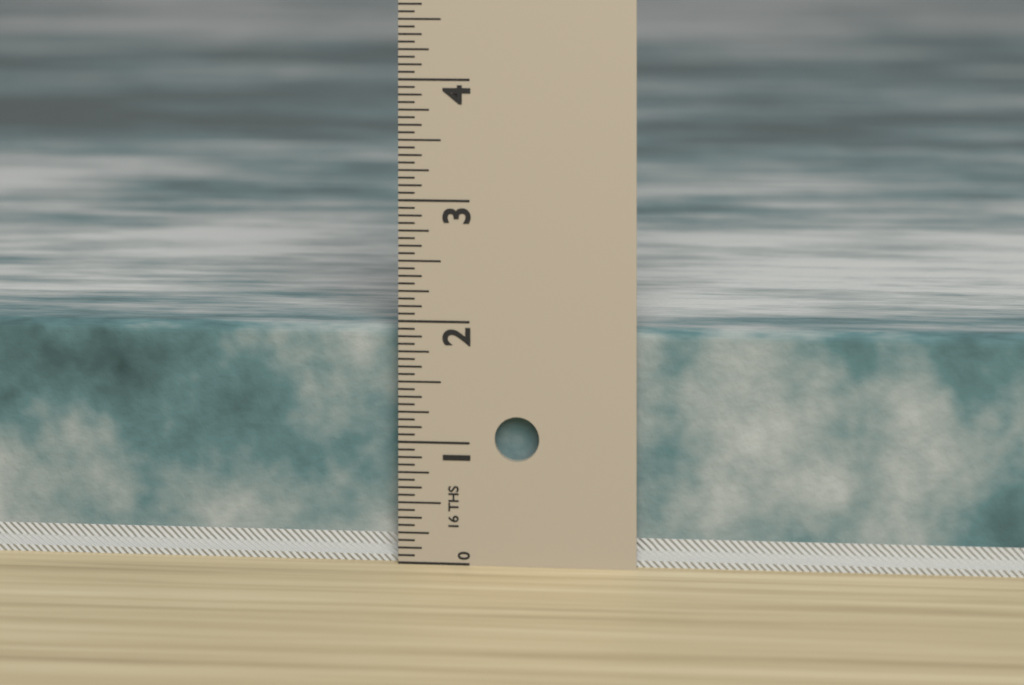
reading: 1.9375 in
